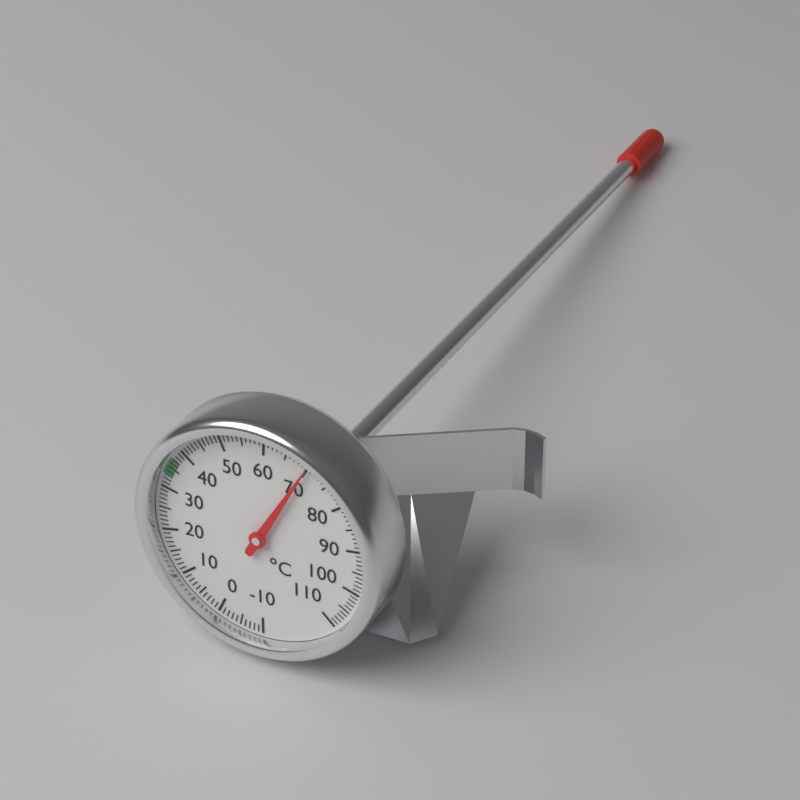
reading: 70 °C
